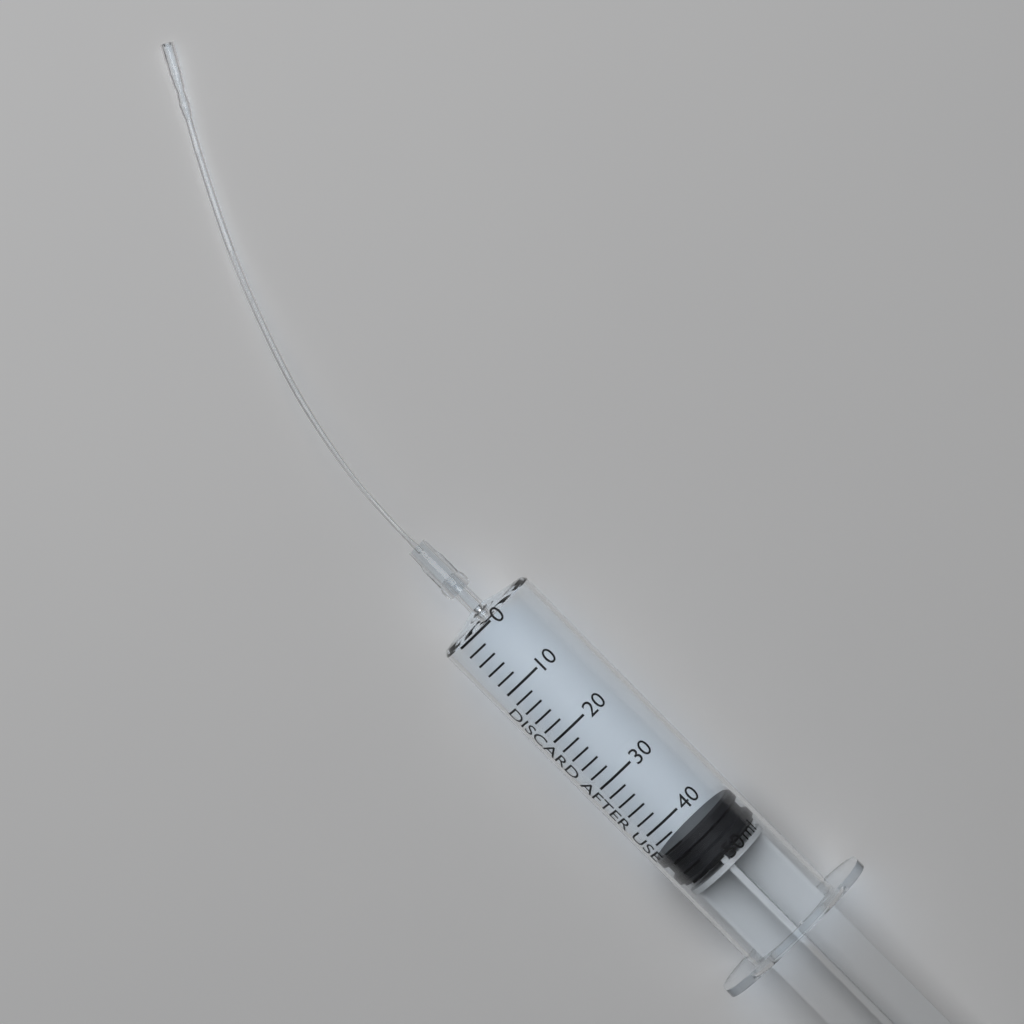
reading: 44 ml
